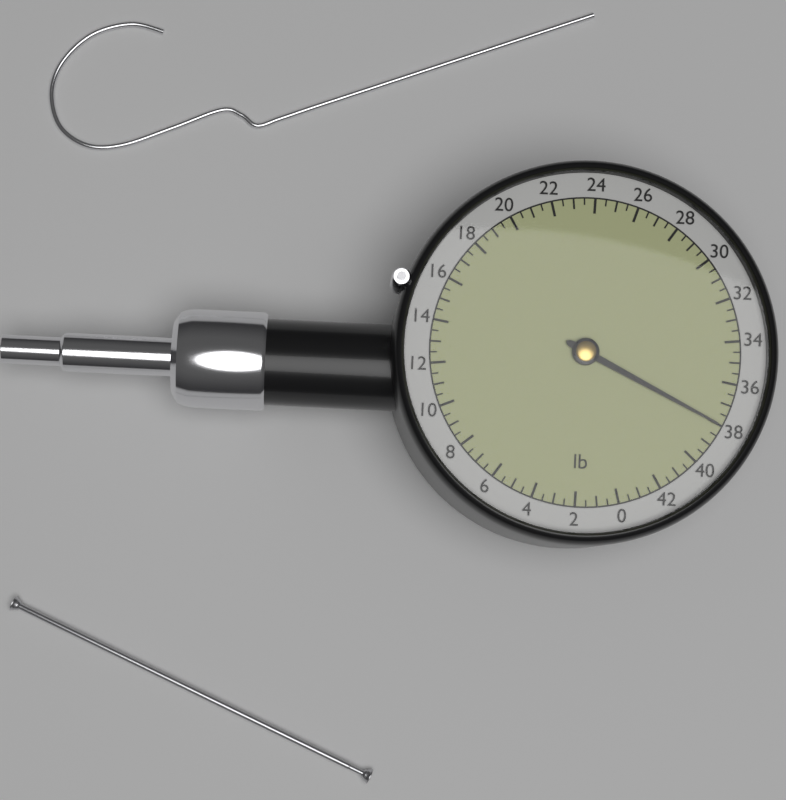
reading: 38.0 lb
